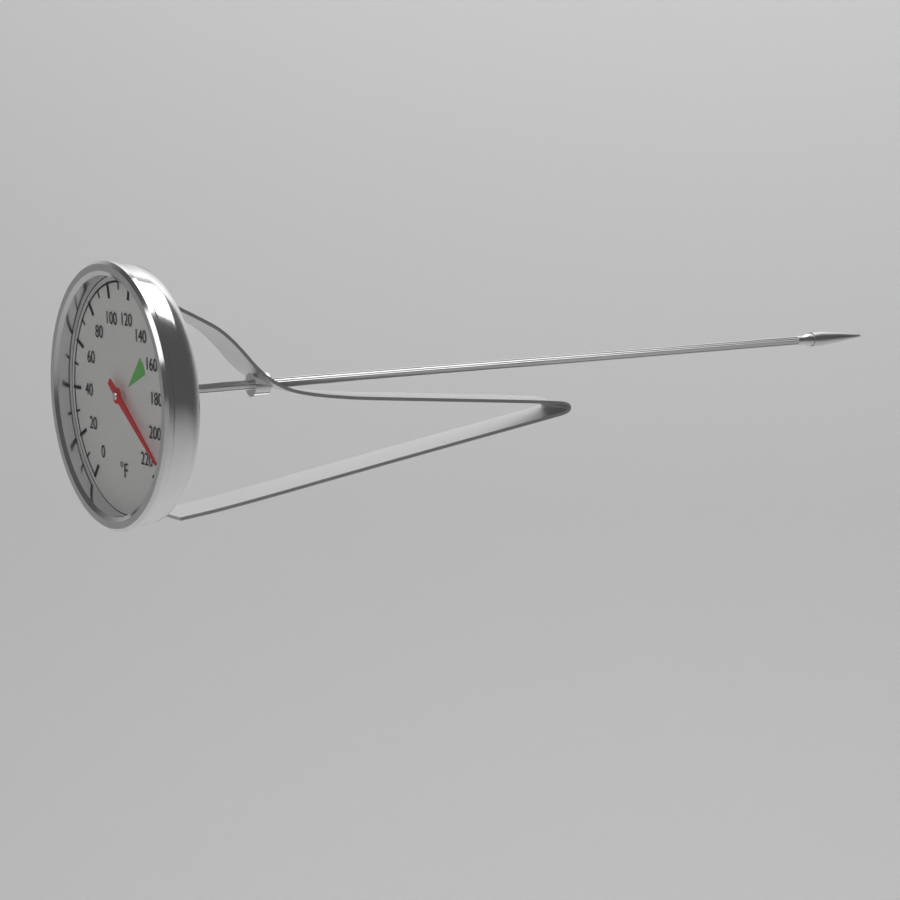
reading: 210 °F
